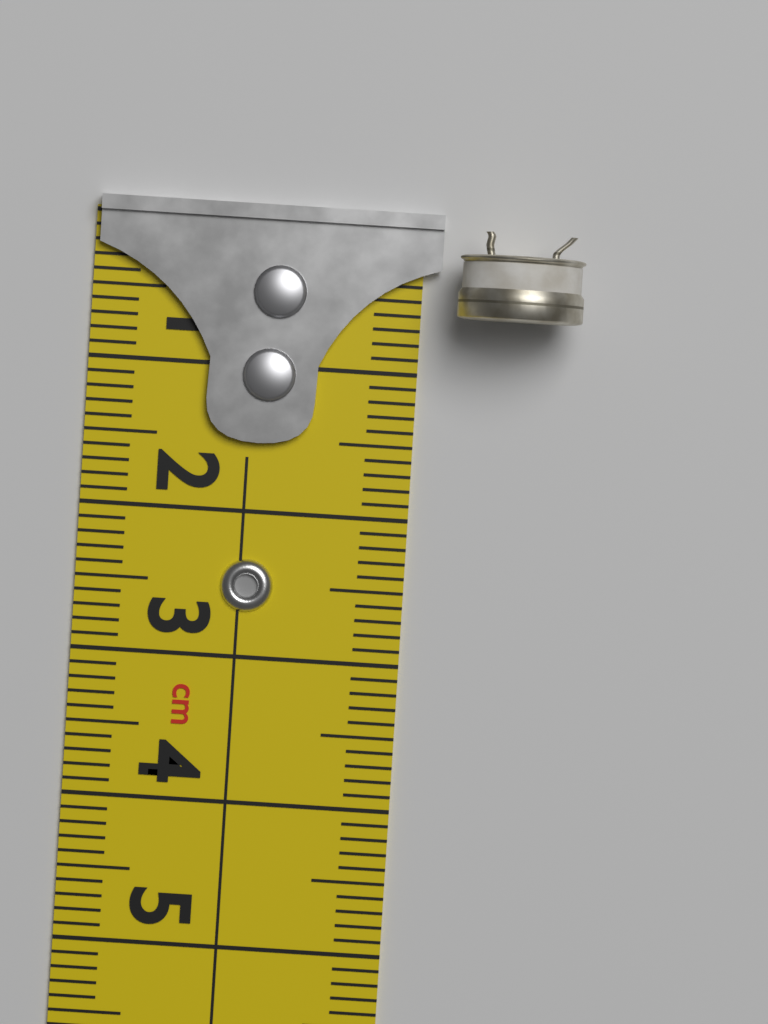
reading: 0.6 cm
